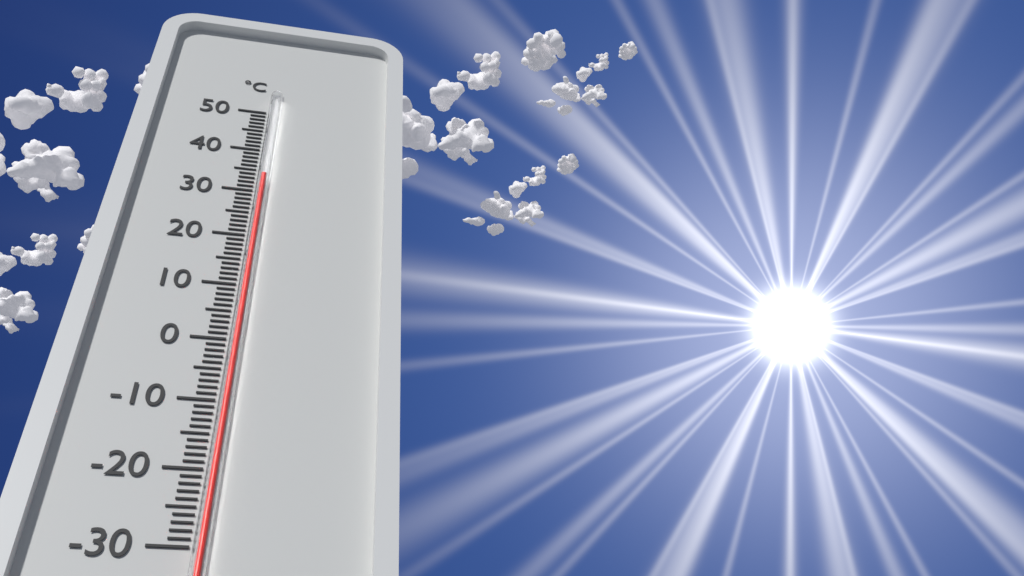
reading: 33 °C
